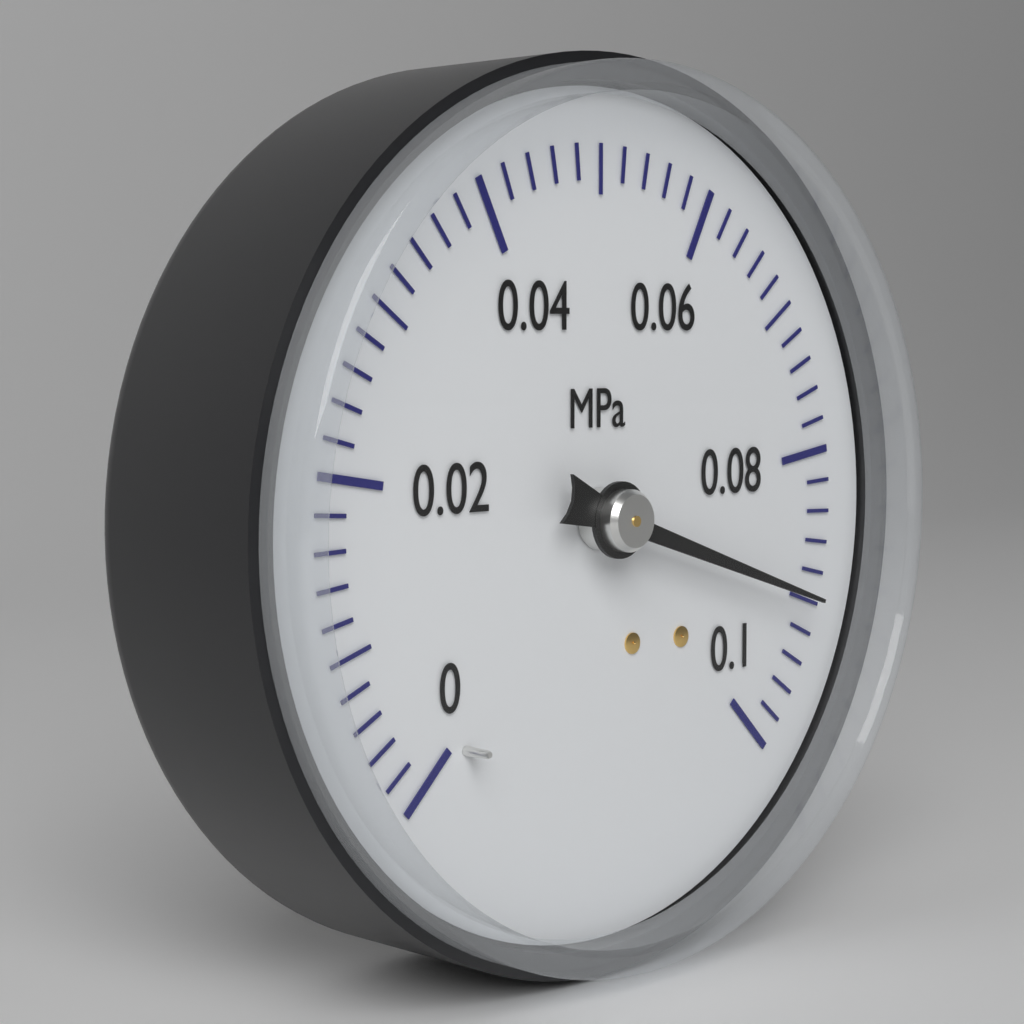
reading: 0.090 MPa
